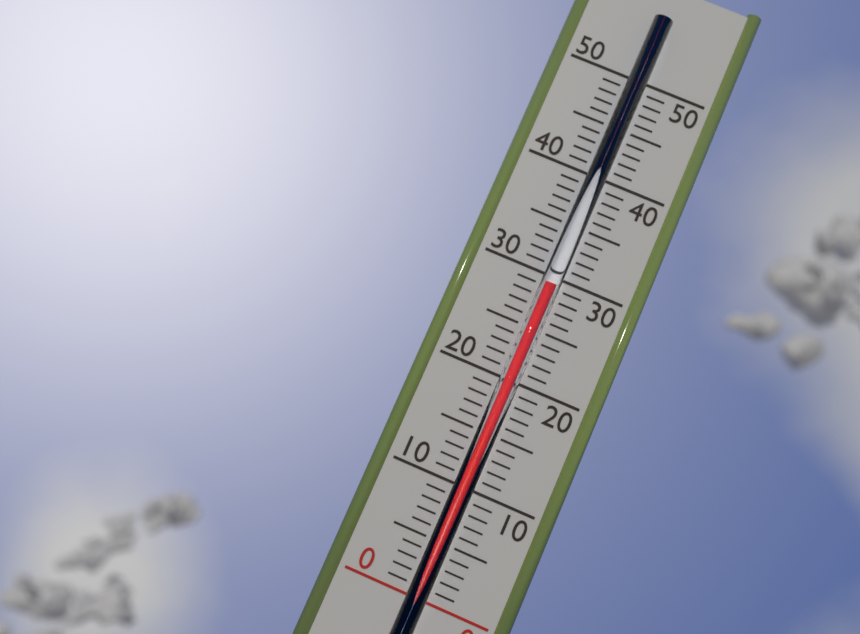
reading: 29 (no unit)
